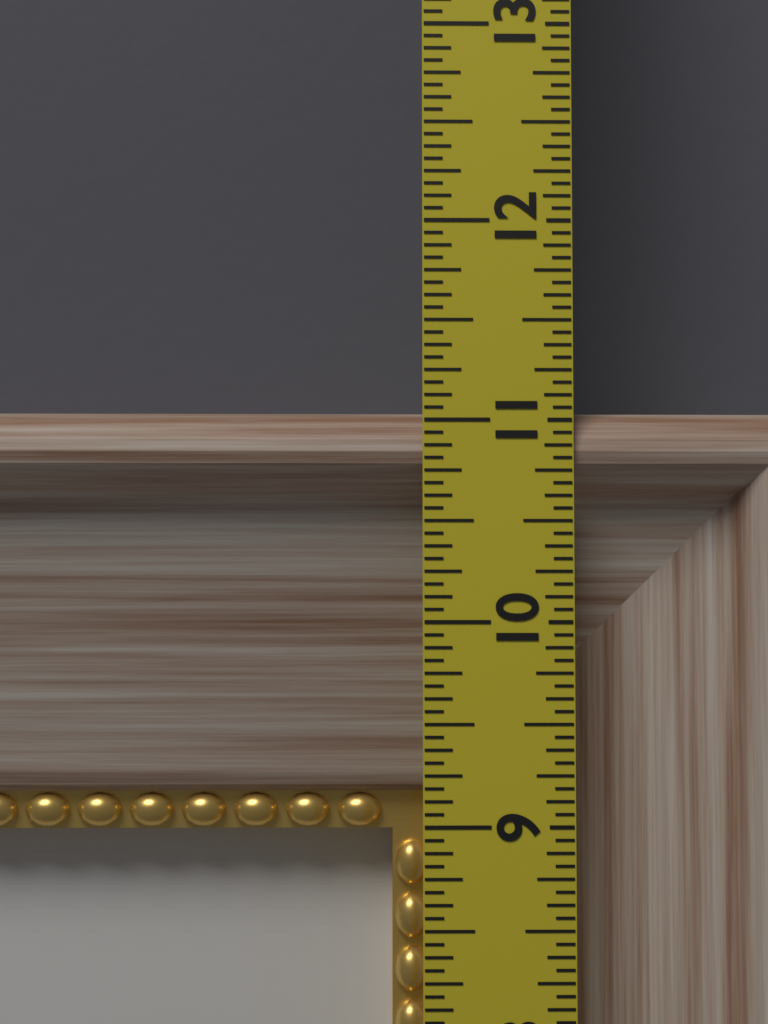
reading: 11.0625 in
